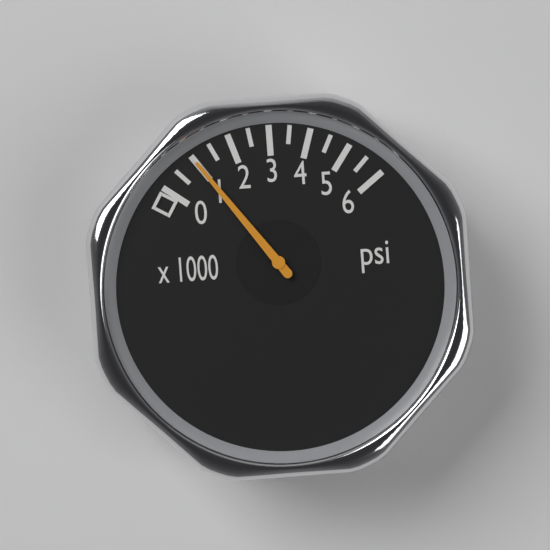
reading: 1000 psi
